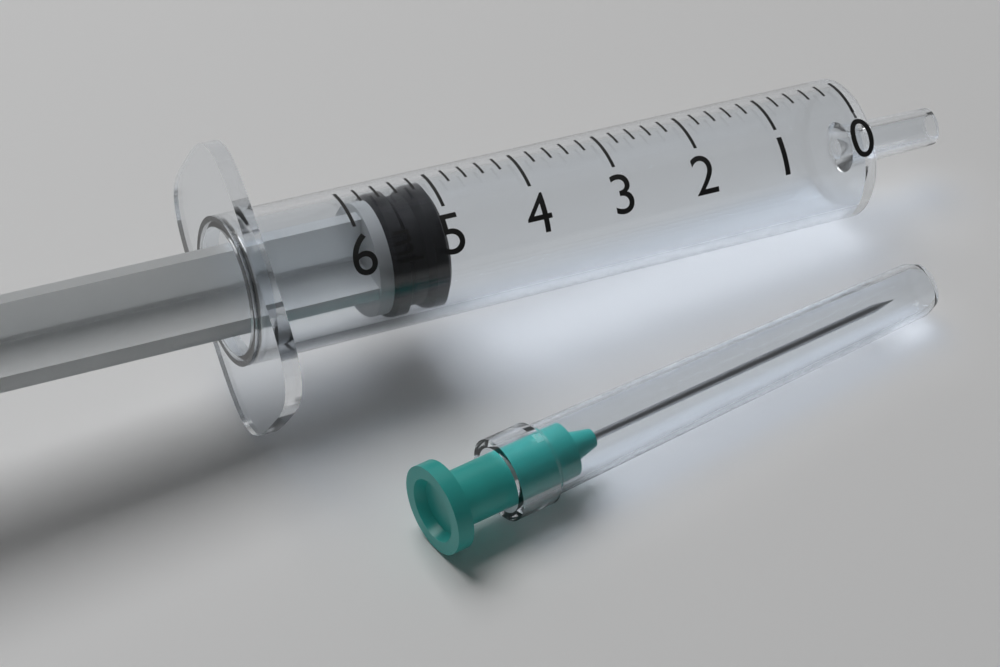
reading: 5.0 ml
